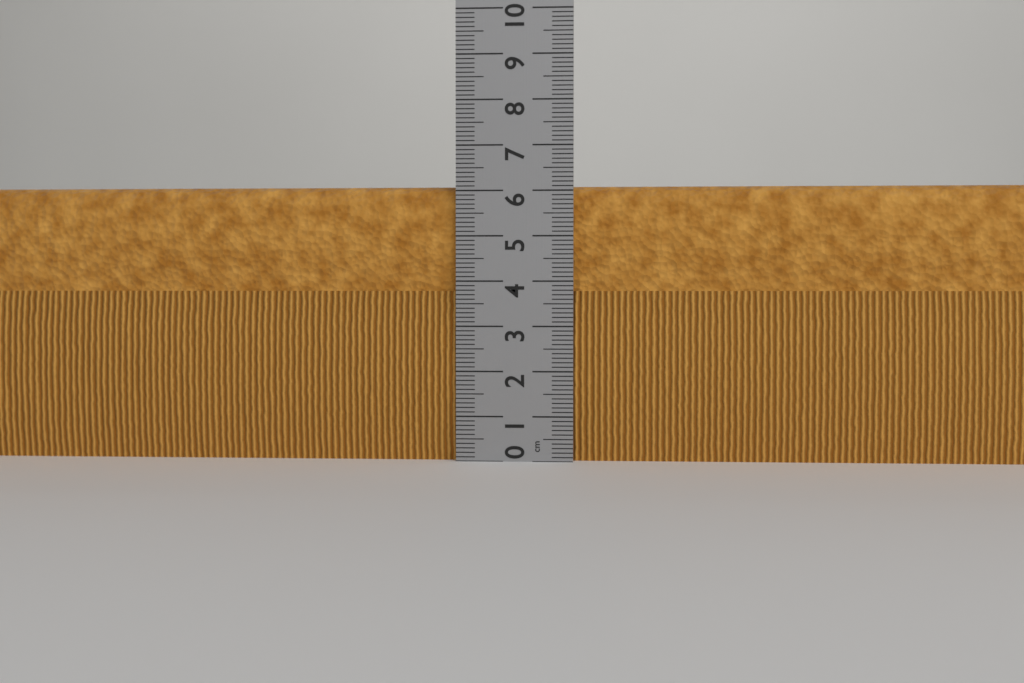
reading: 6.1 cm
